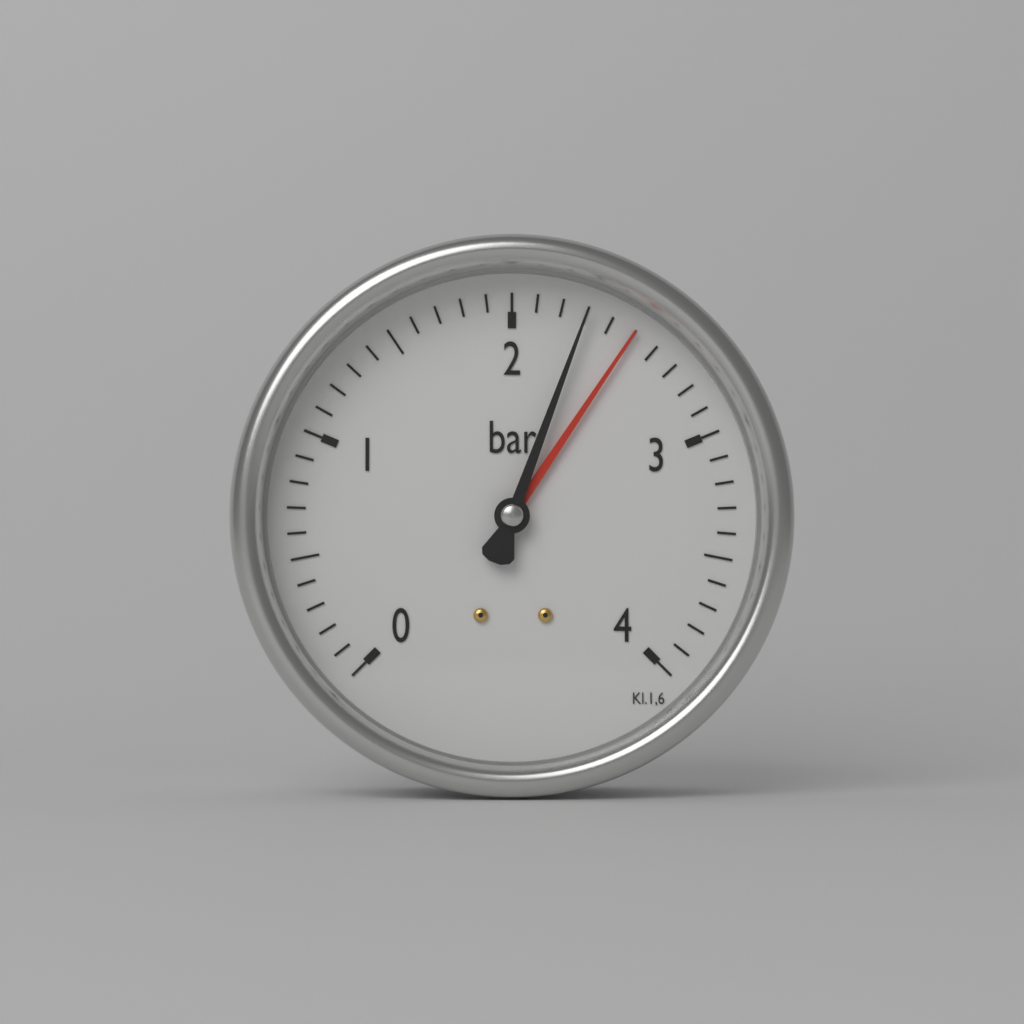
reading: 2.3 bar
